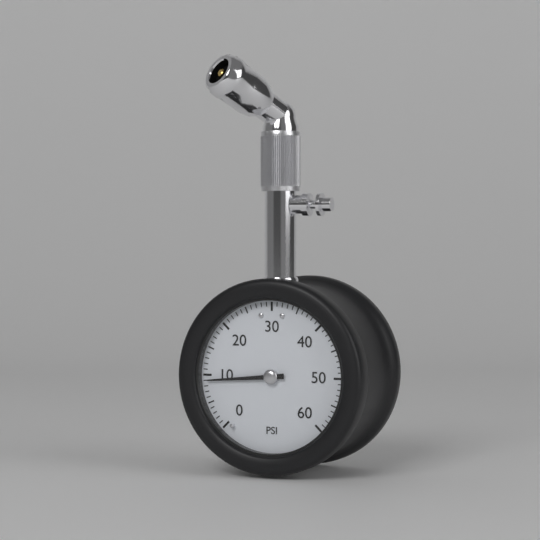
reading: 9 psi
